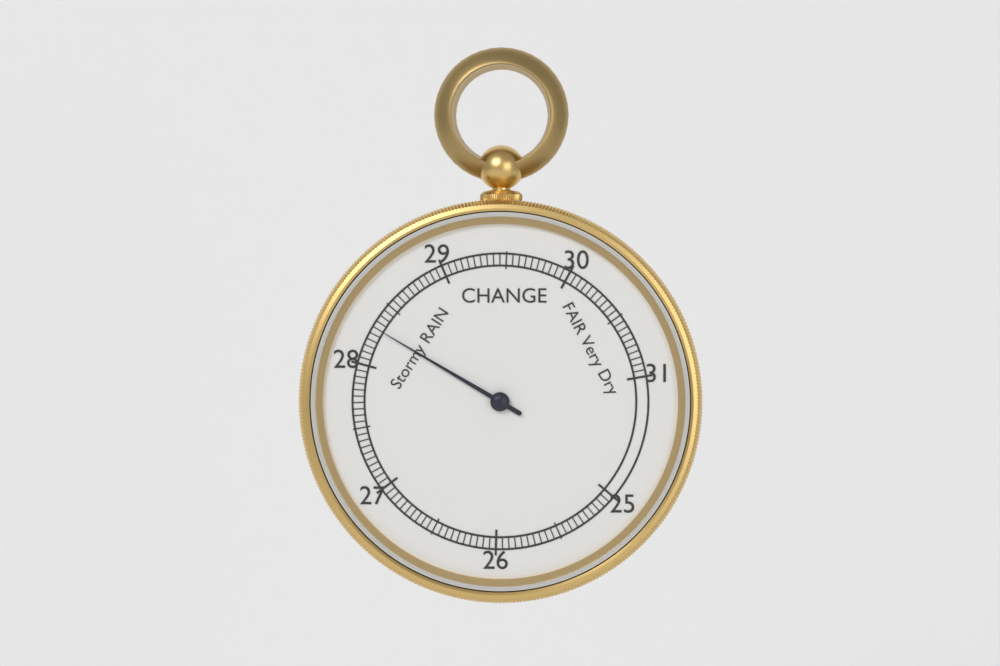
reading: 28.30 inHg
